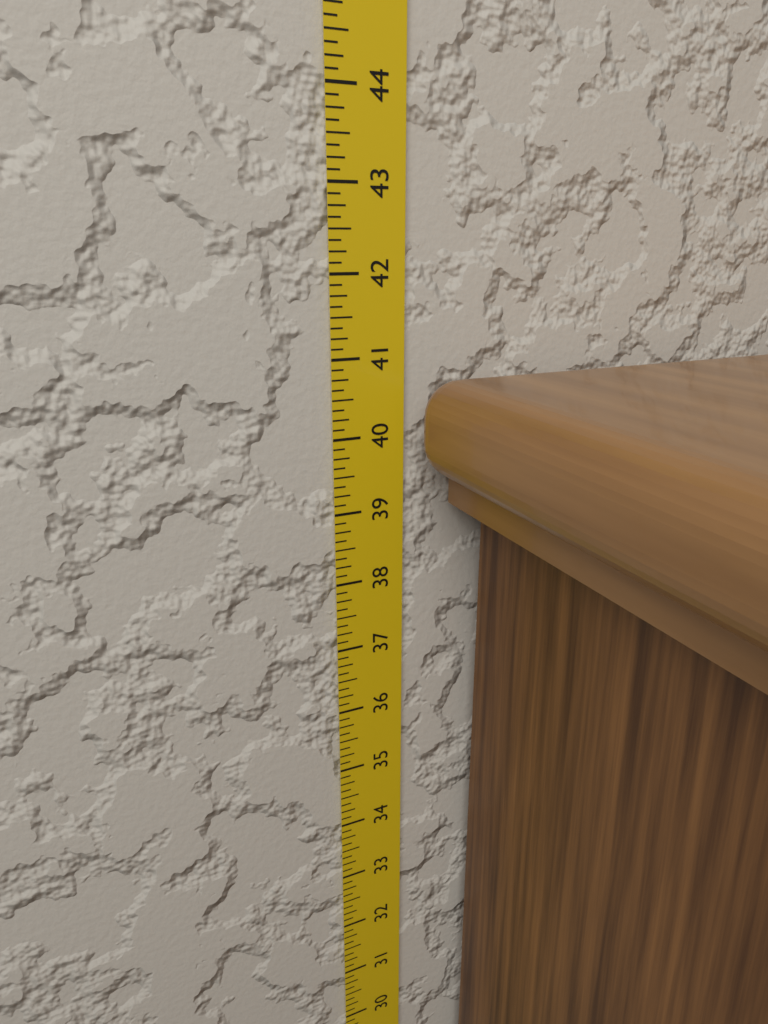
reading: 40.750 in
